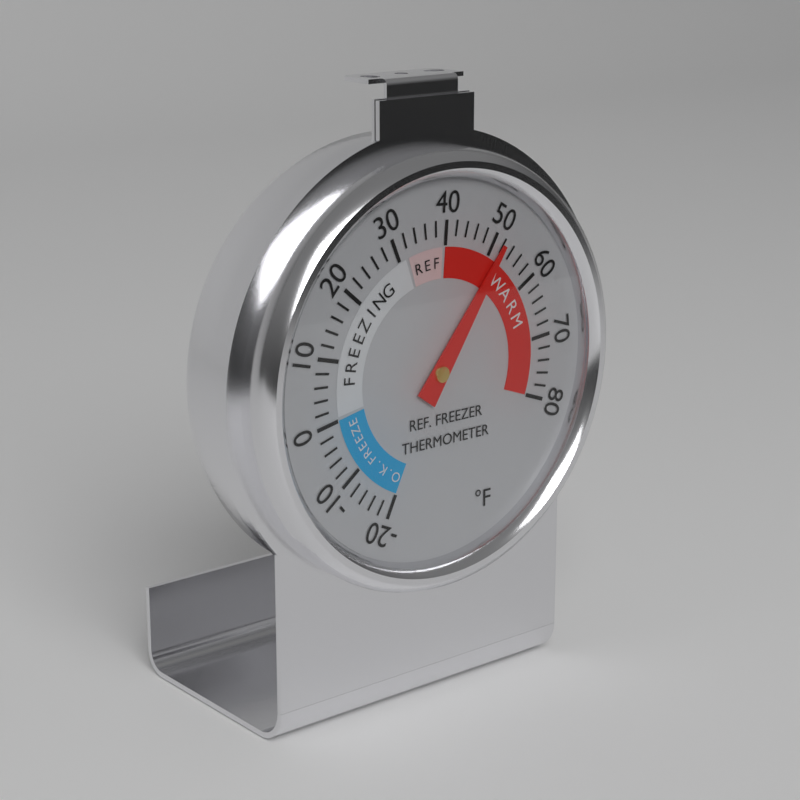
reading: 52 °F
